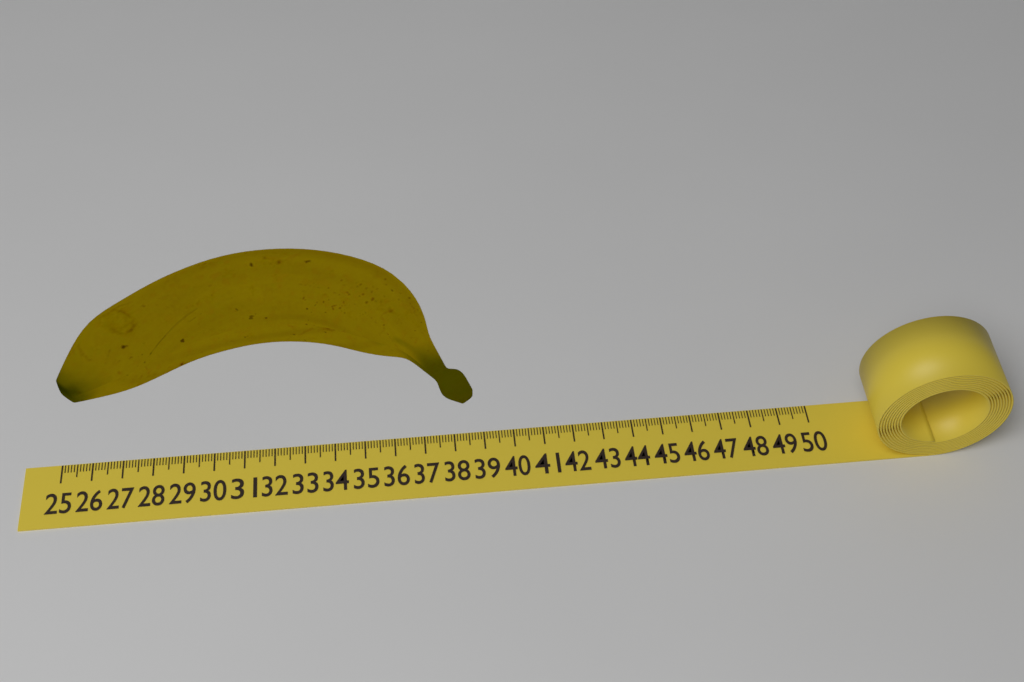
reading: 38.7 (no unit)
